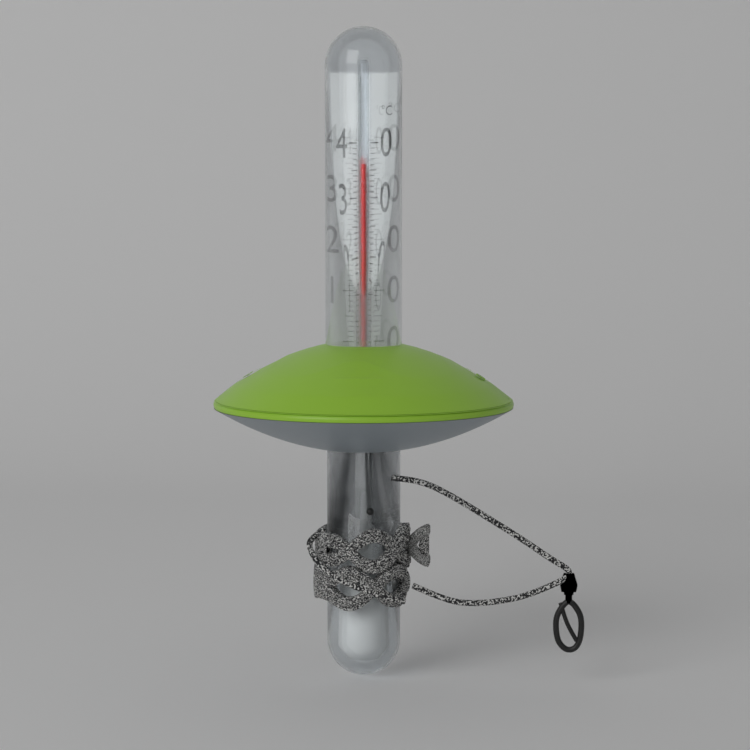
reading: 36 °C
